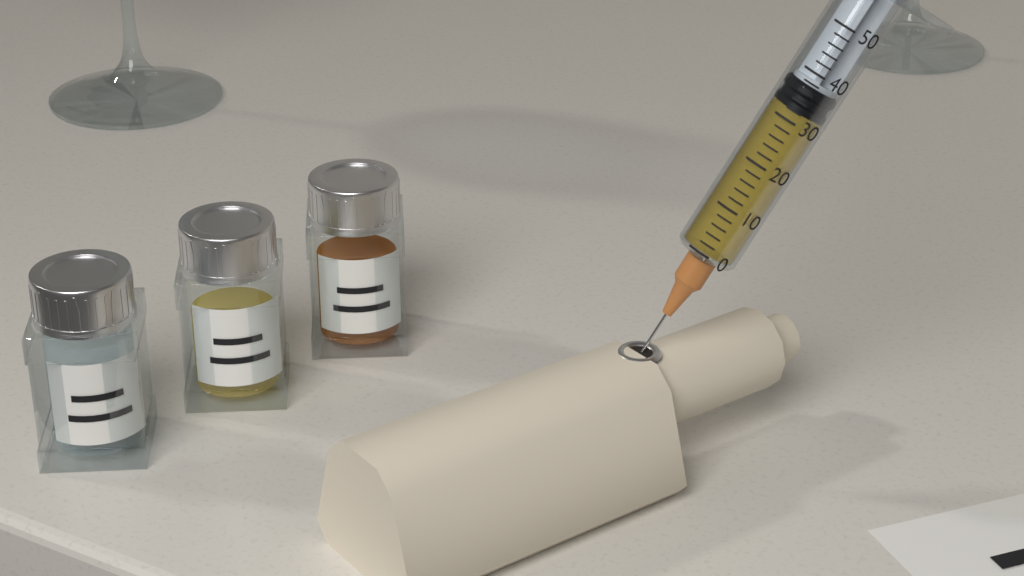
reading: 32 (no unit)
